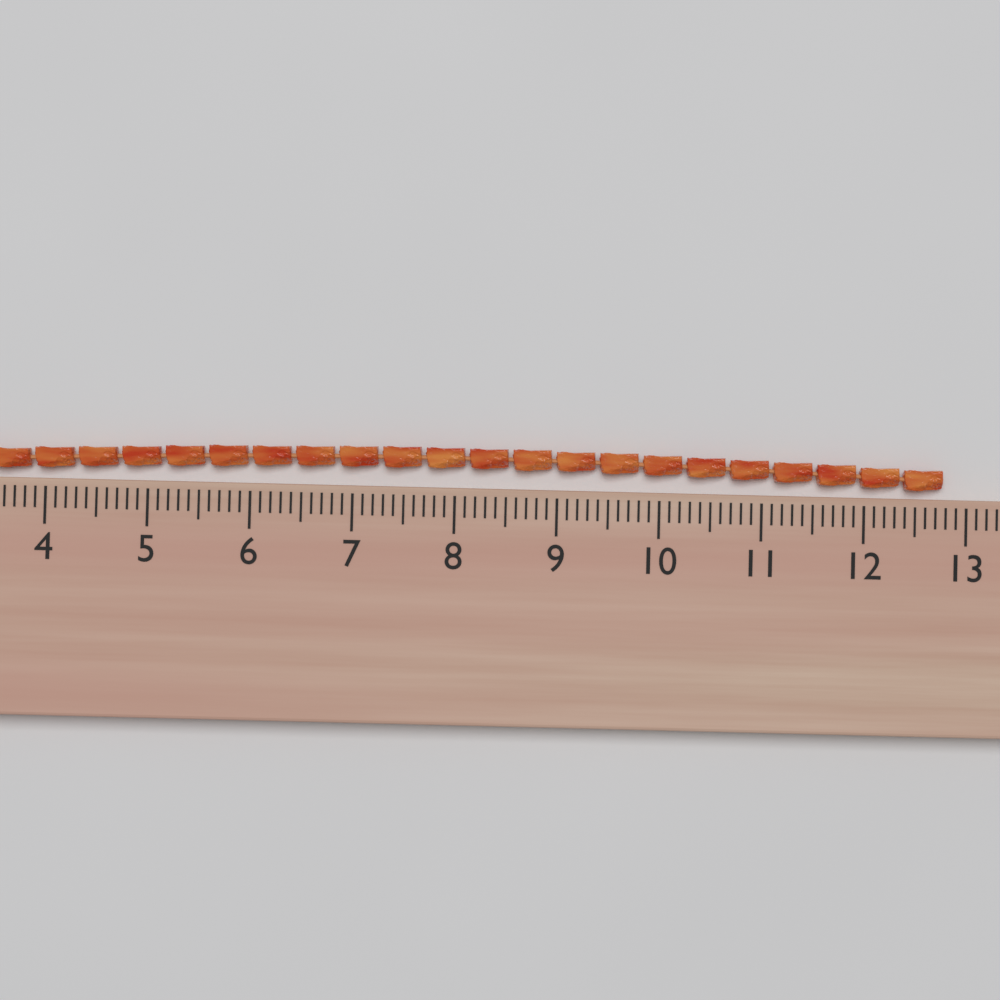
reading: 12.8 (no unit)
